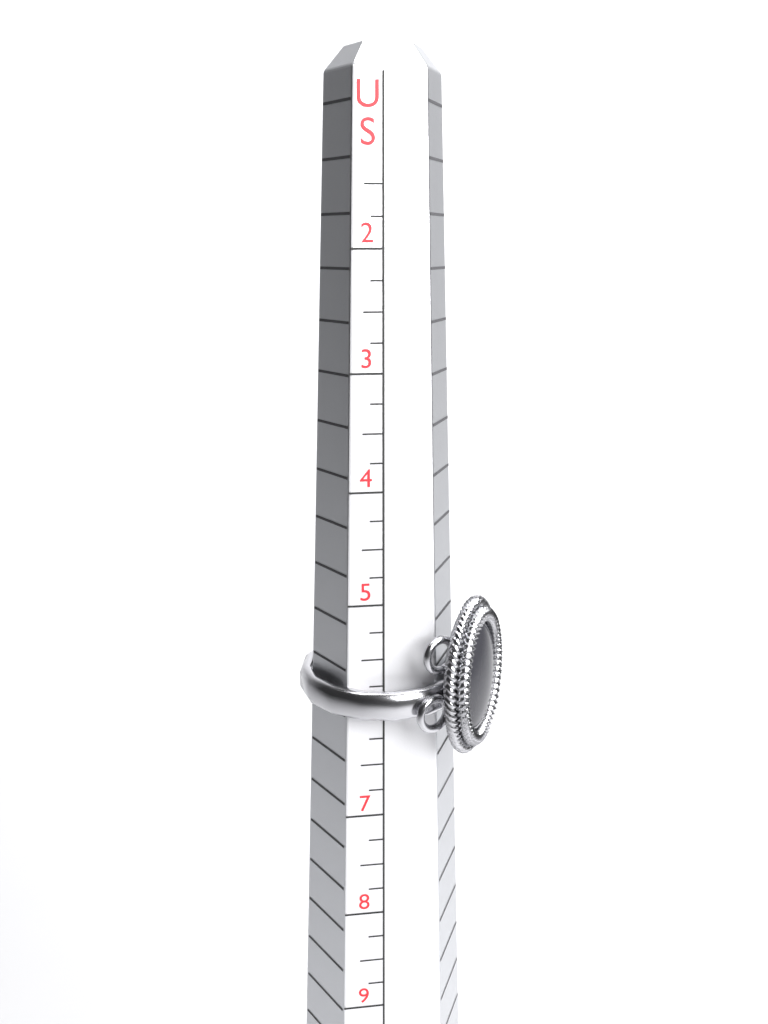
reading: 6.00 US
